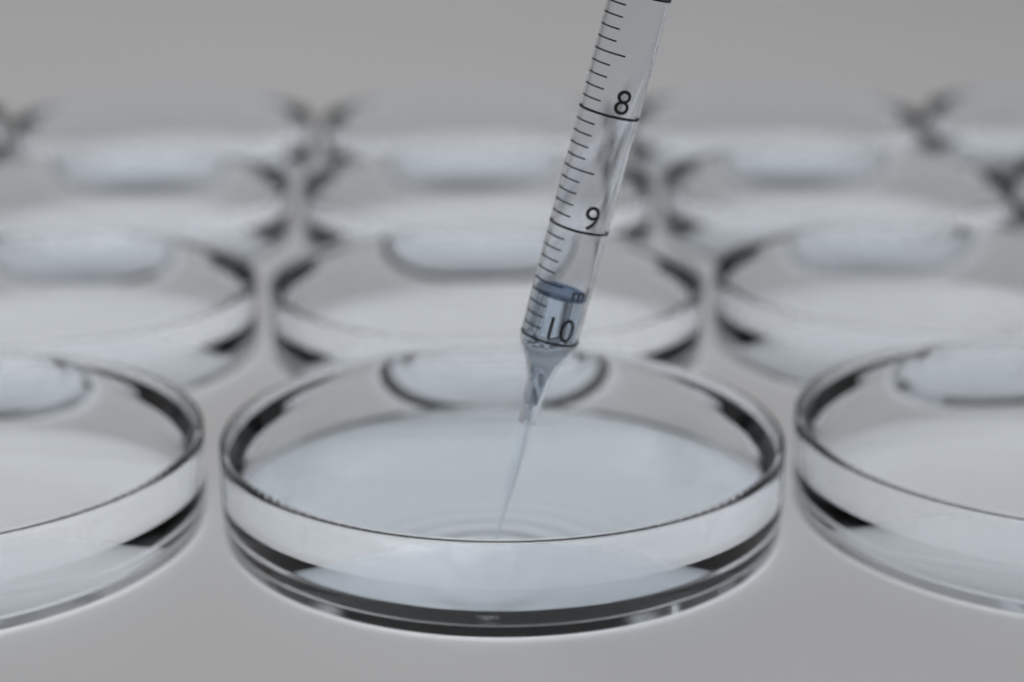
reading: 9.6 ml
